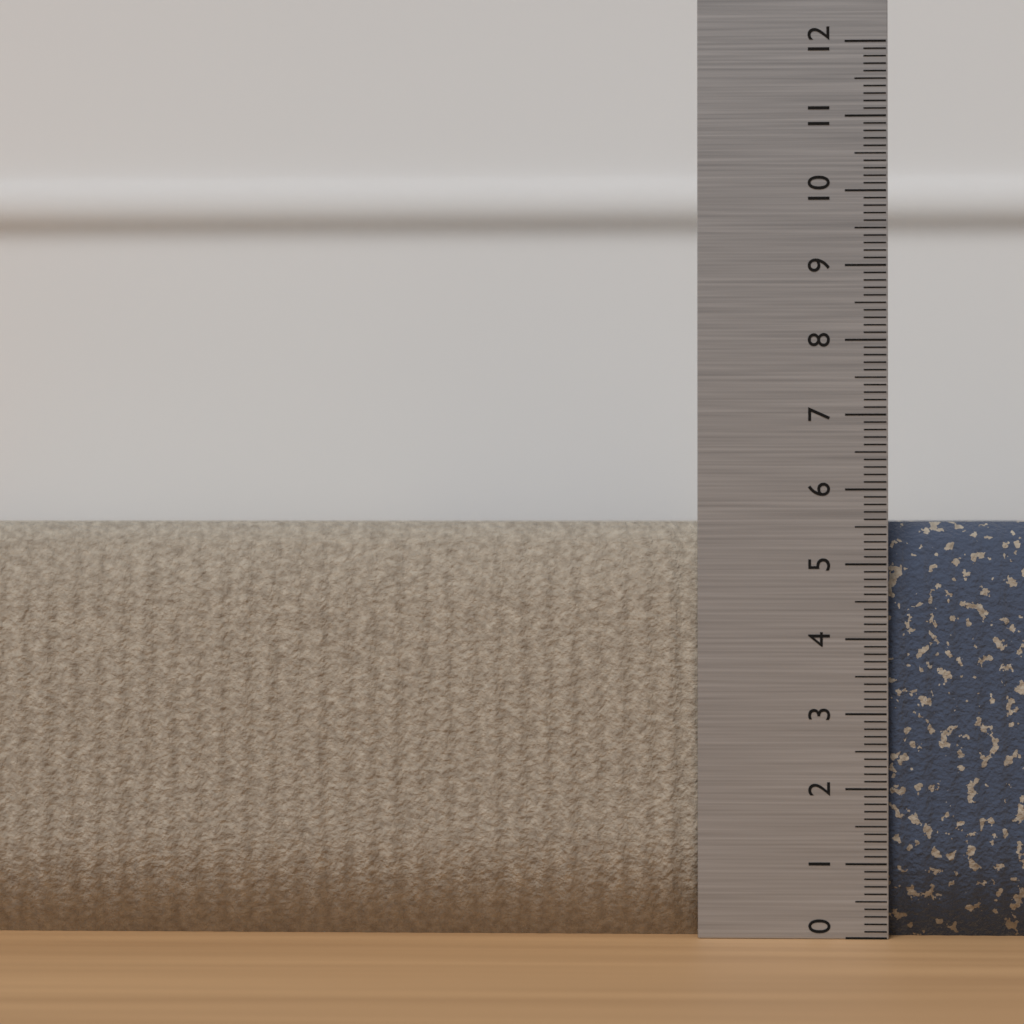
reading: 5.6 (no unit)
